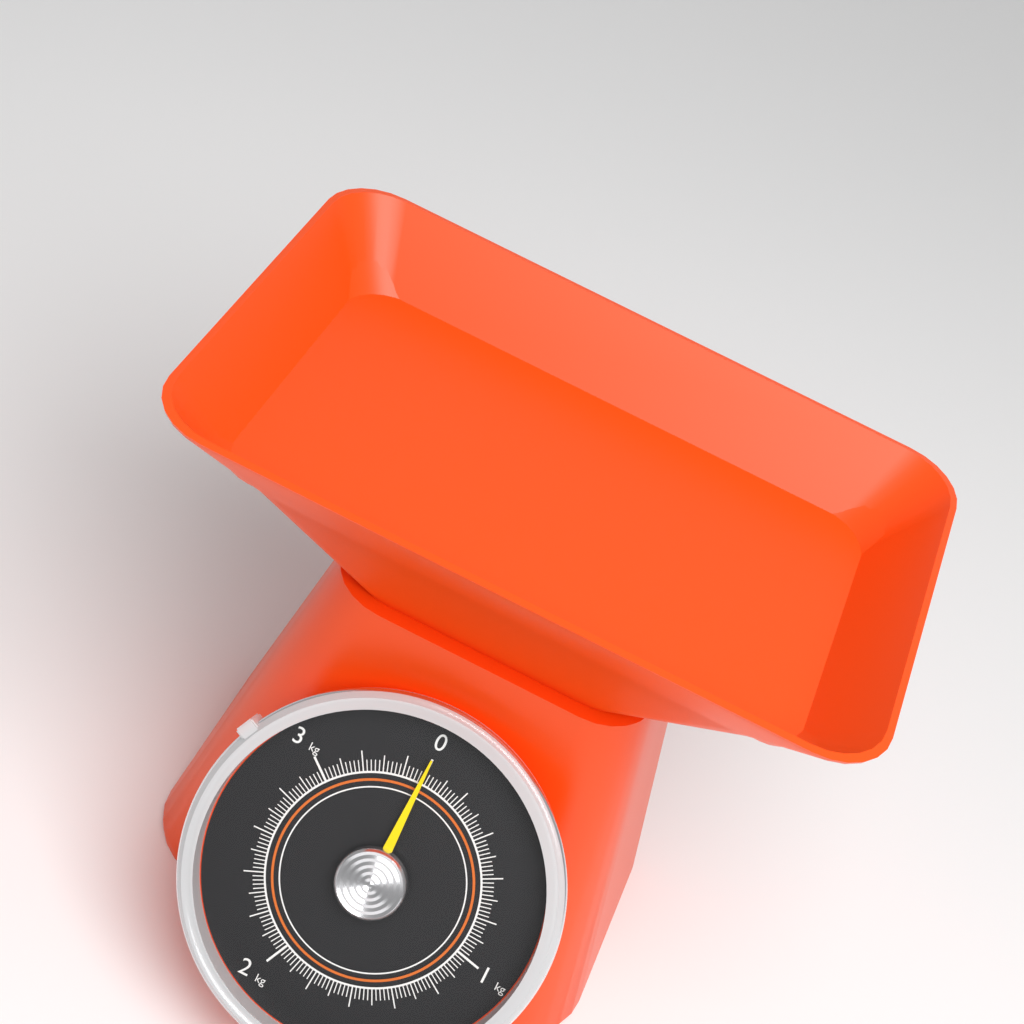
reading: 0.00 kg
